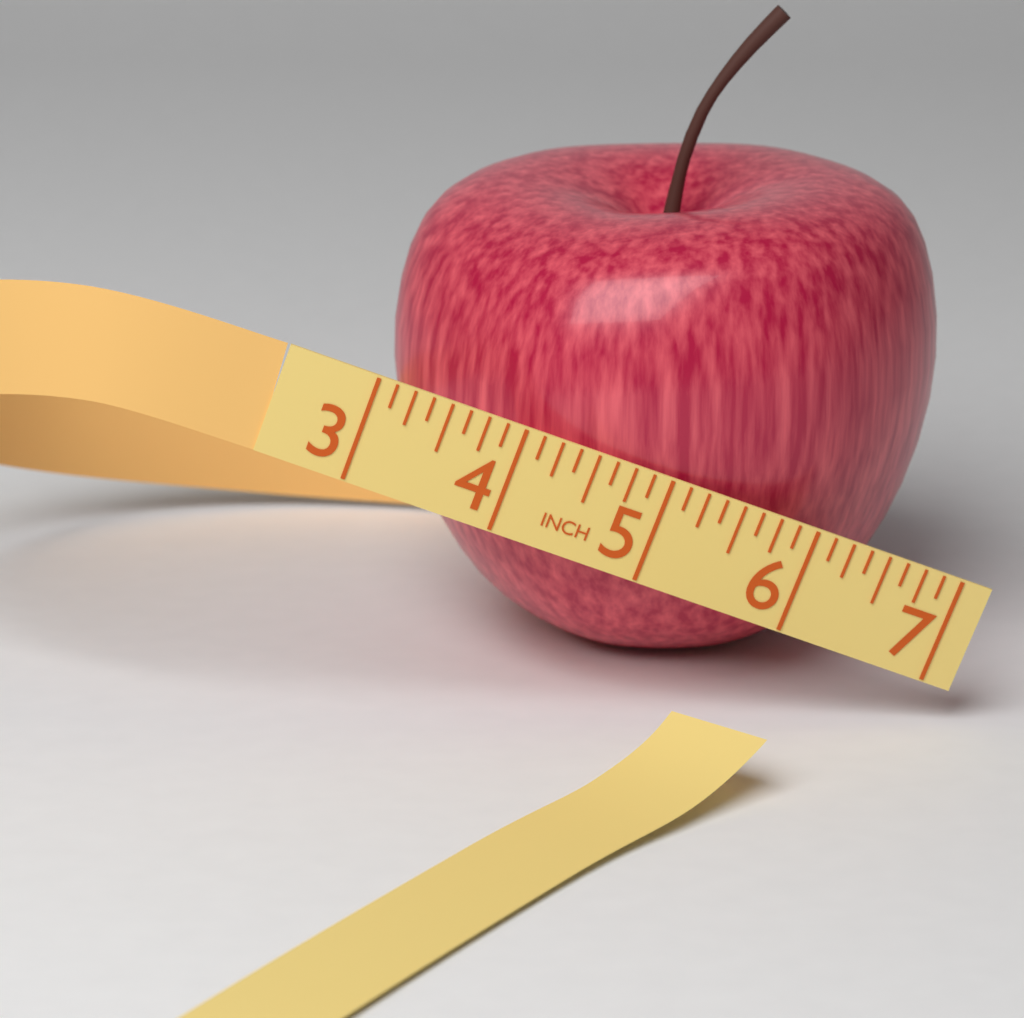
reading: 6.750 in
